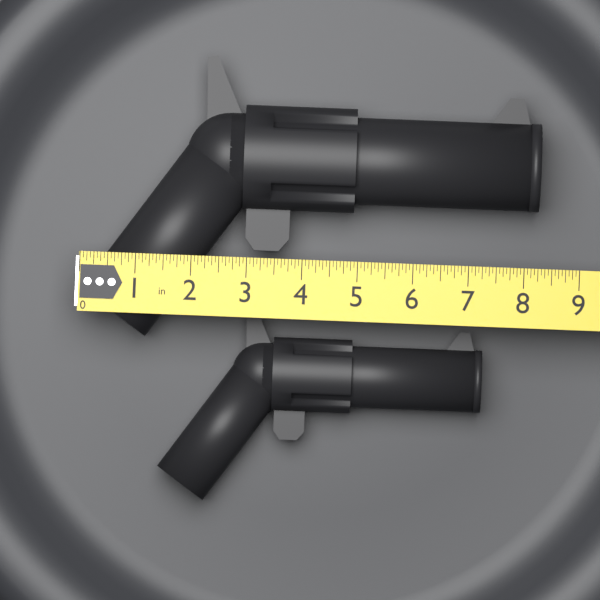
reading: 8.2500 in
